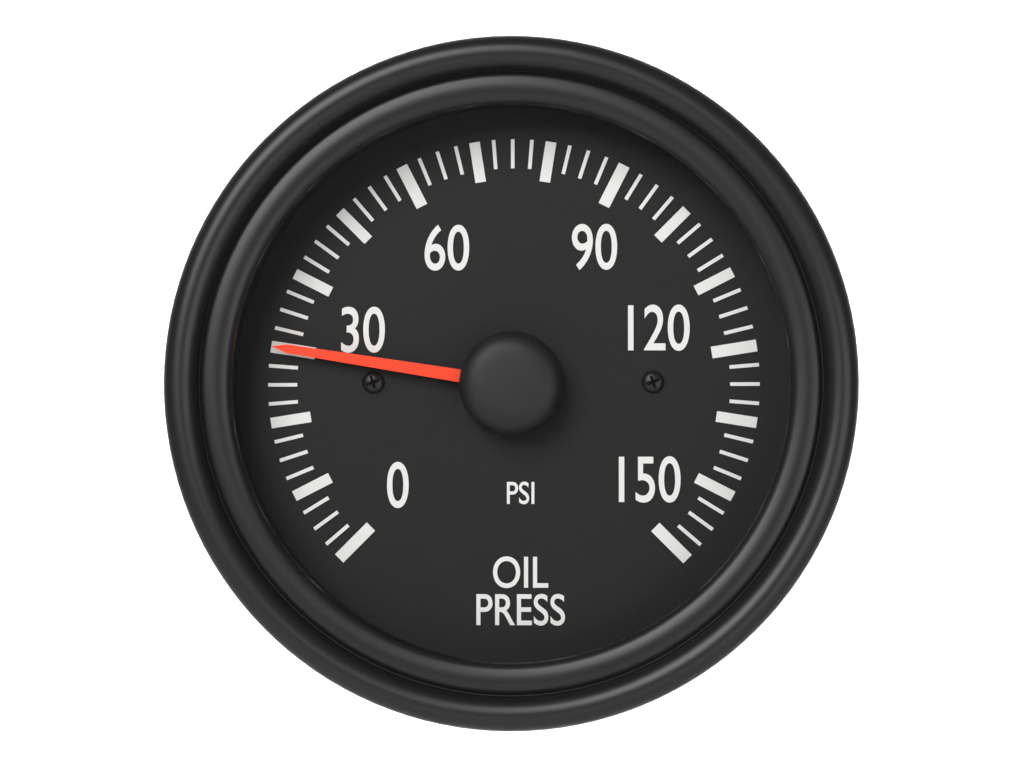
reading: 30.0 psi
